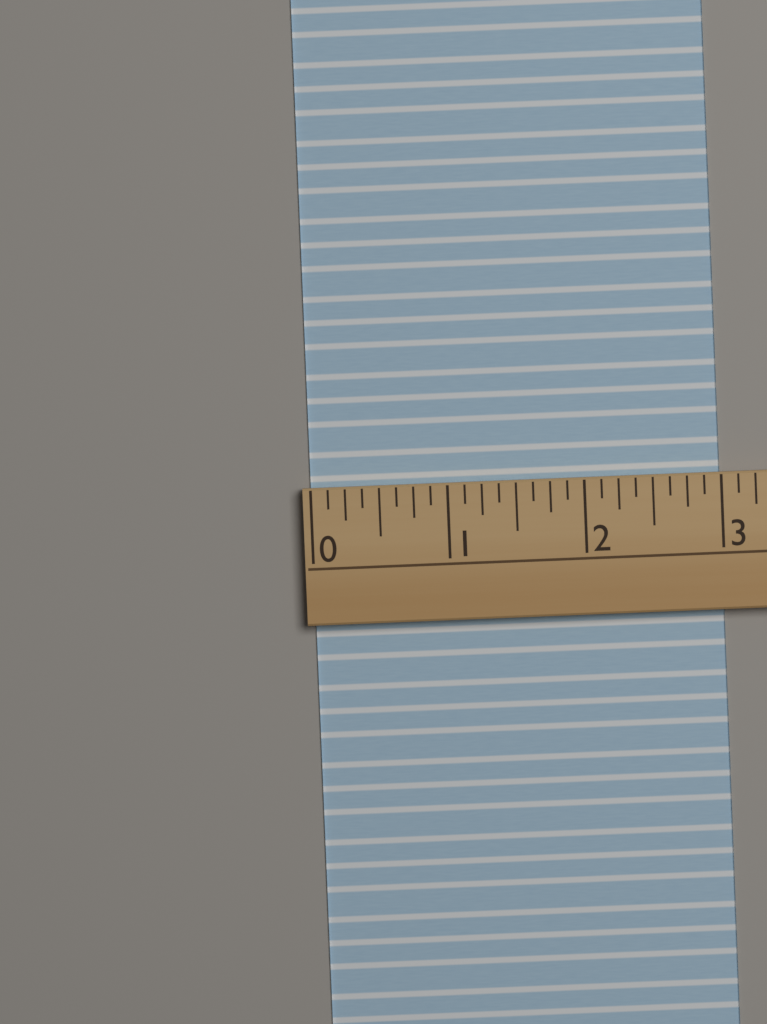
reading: 3.000 (no unit)
